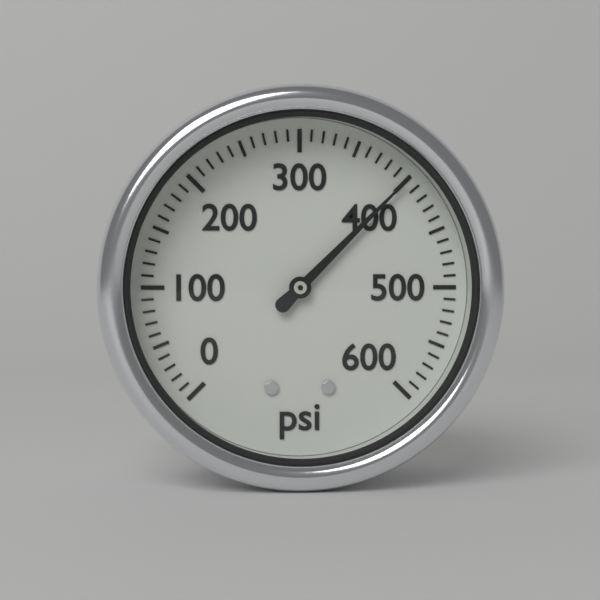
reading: 400 psi
